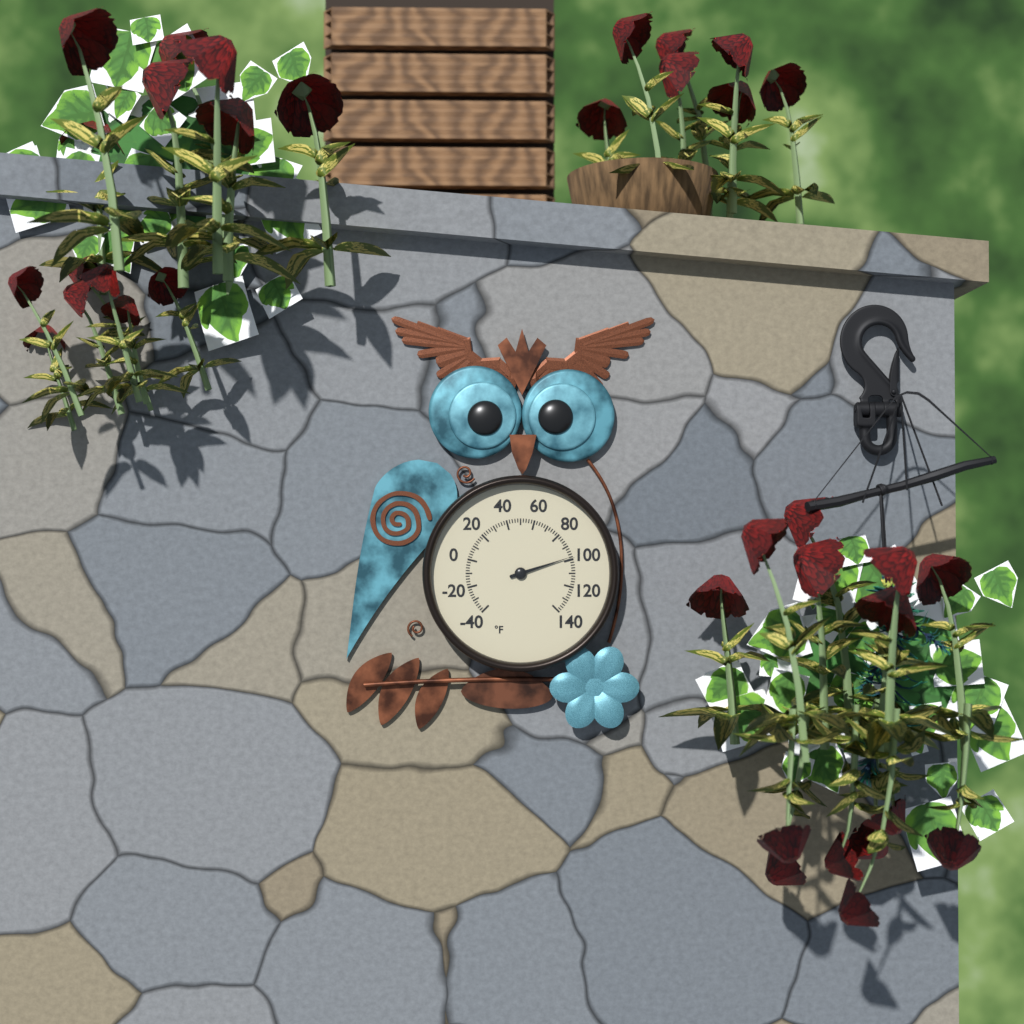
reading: 98 °F
